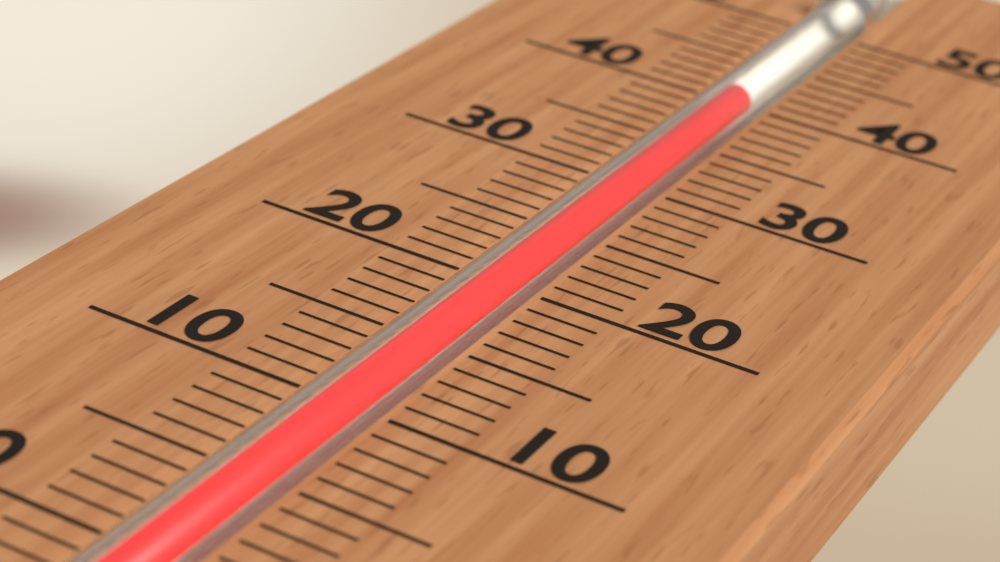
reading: 40 (no unit)
